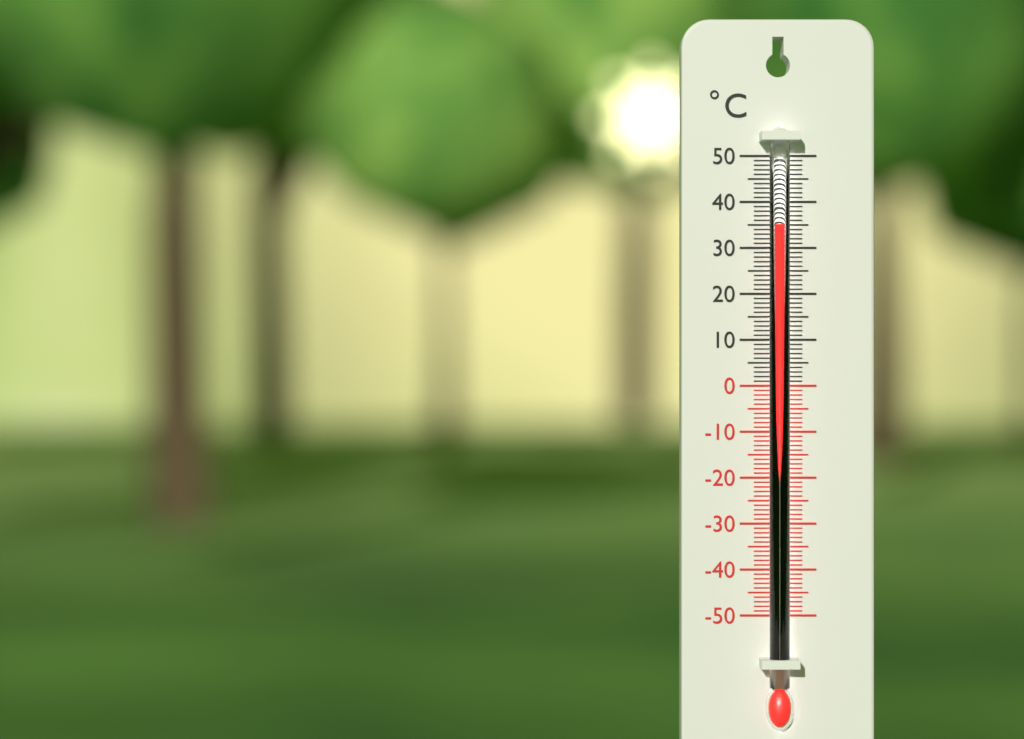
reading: 35 °C
